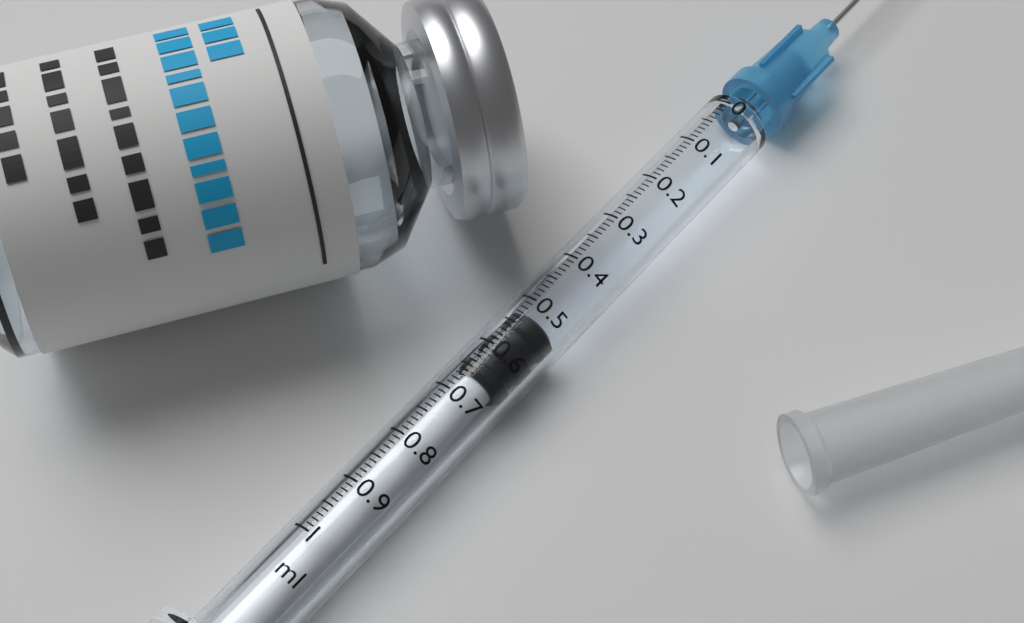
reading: 0.52 ml
